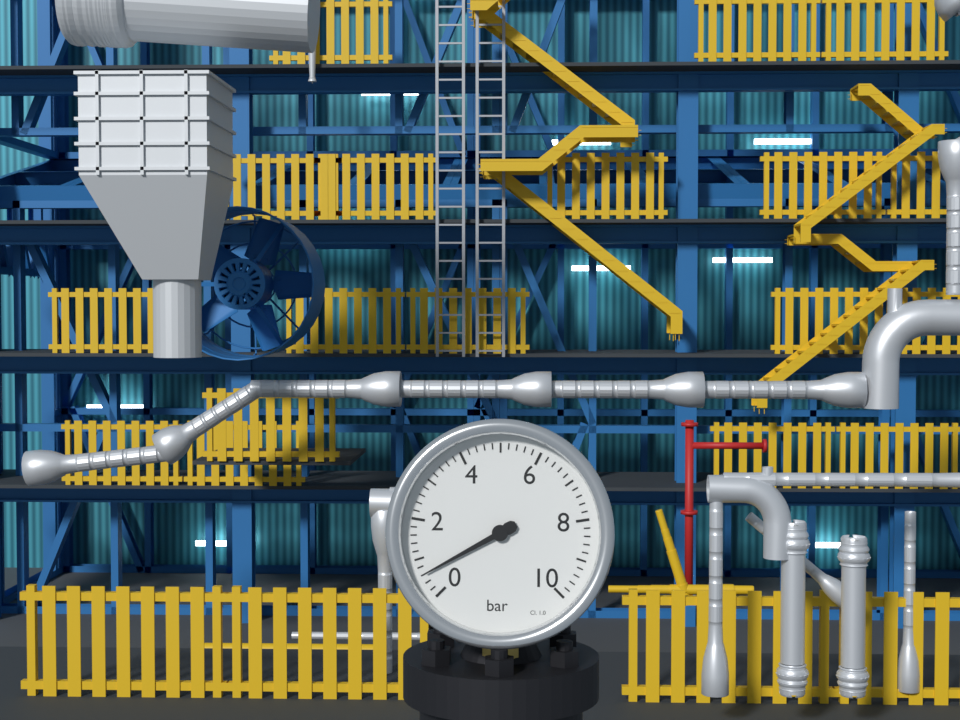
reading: 0.6 bar
